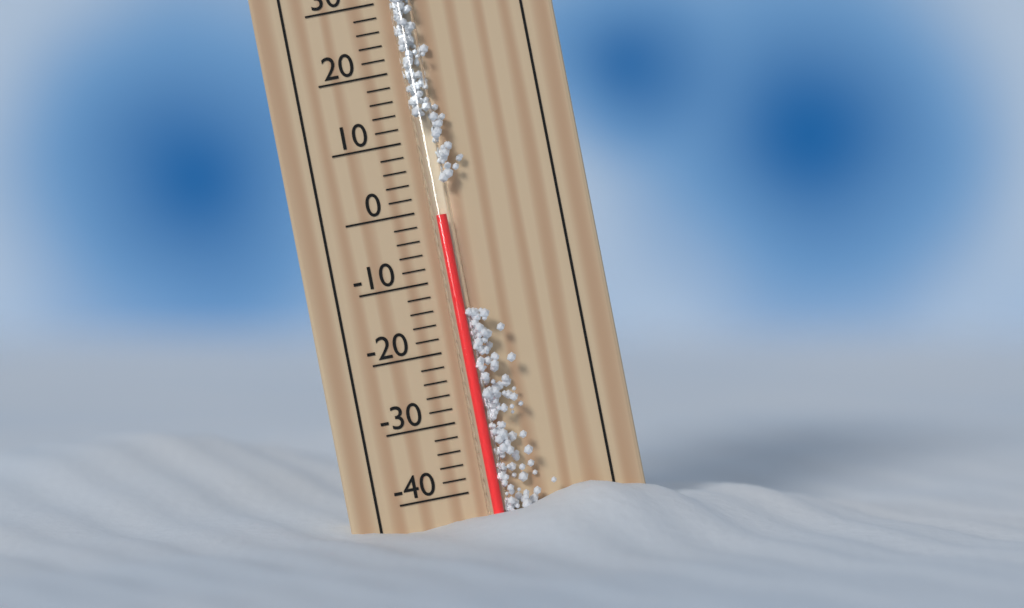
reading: -1 °C
